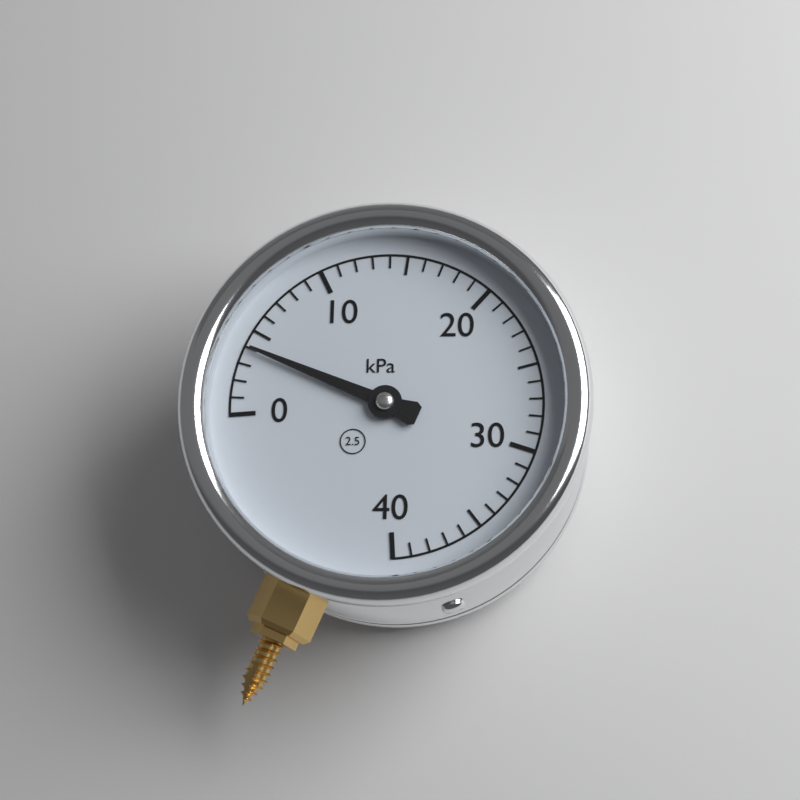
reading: 4 kPa
